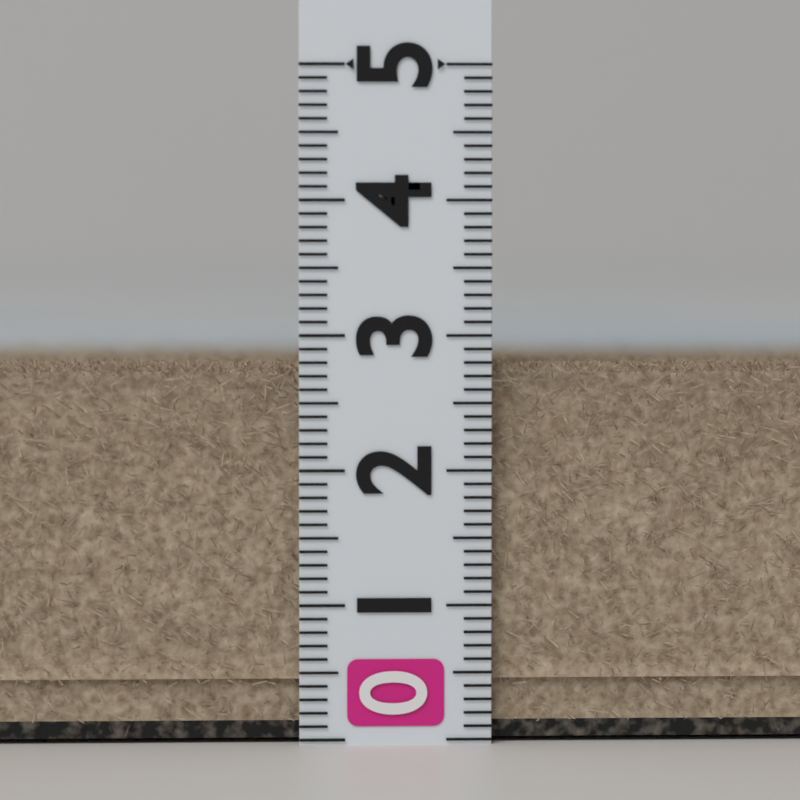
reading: 2.8 (no unit)
